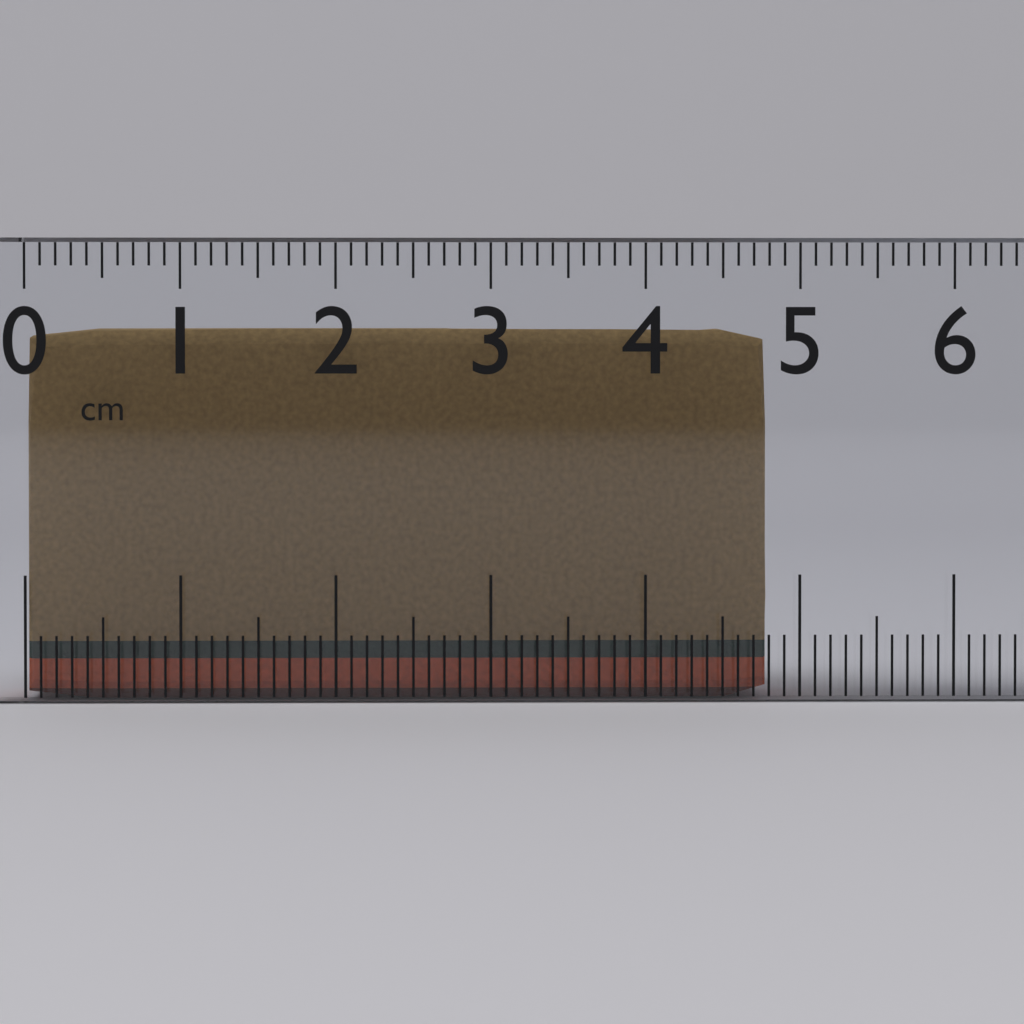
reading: 4.8 cm
